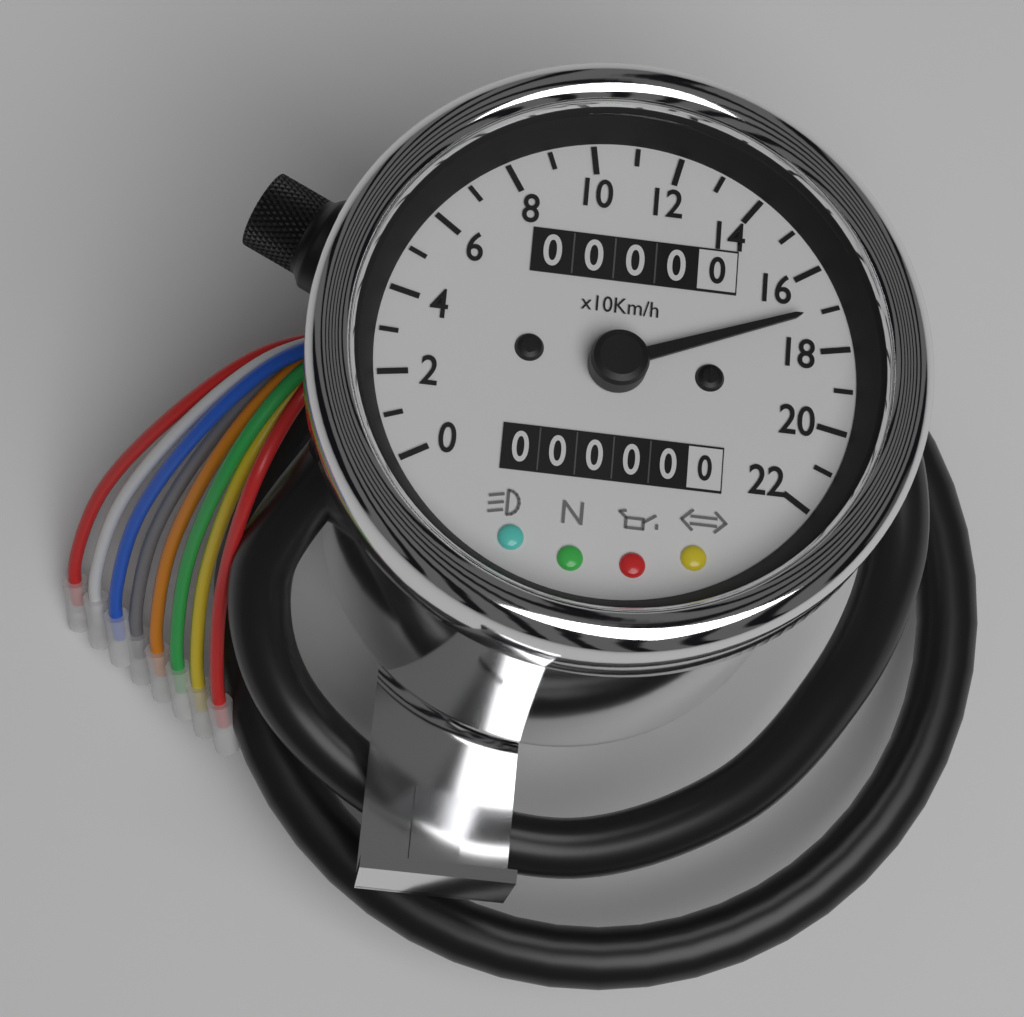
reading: 170 km/h
